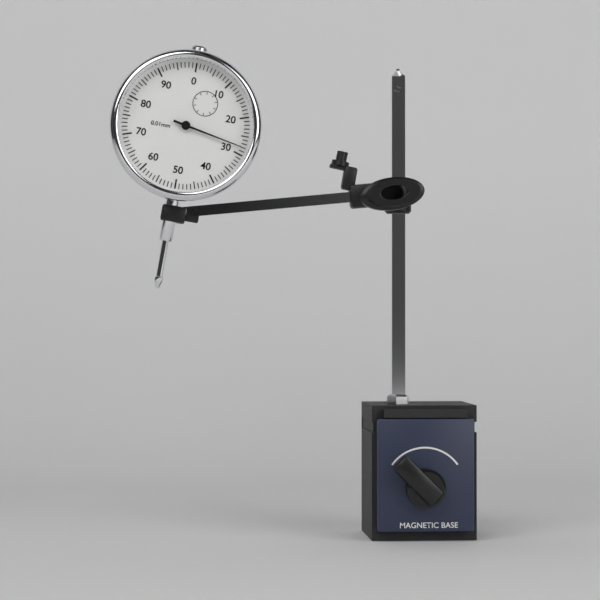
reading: 0.28 mm
